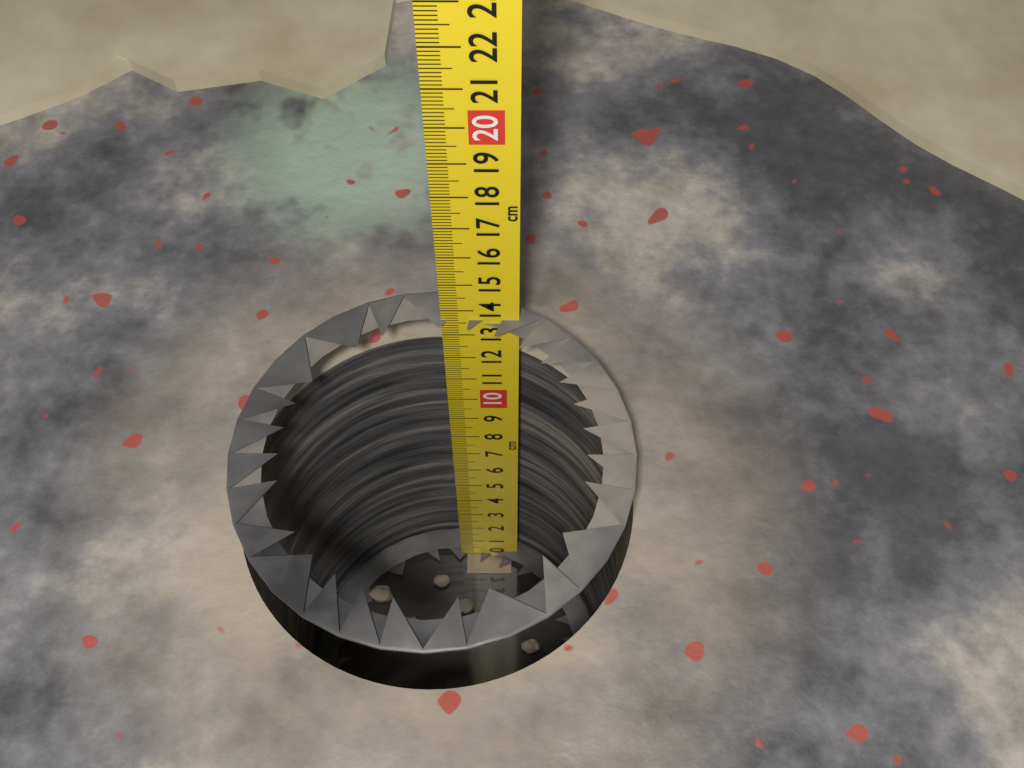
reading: 13.6 cm
